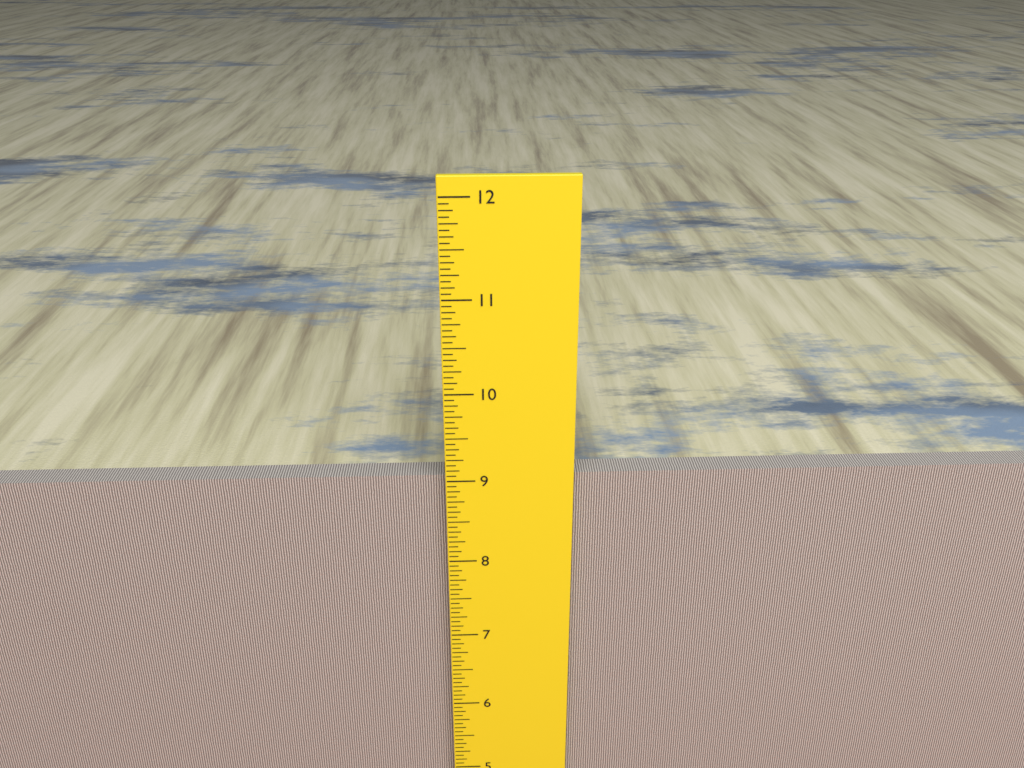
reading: 9.0000 inch
